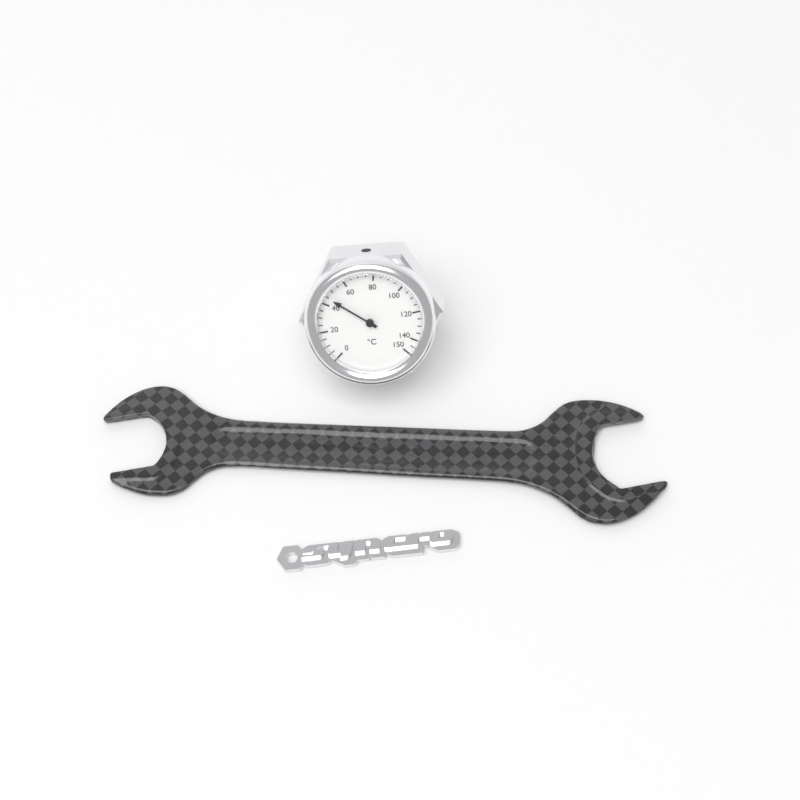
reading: 45 °C
